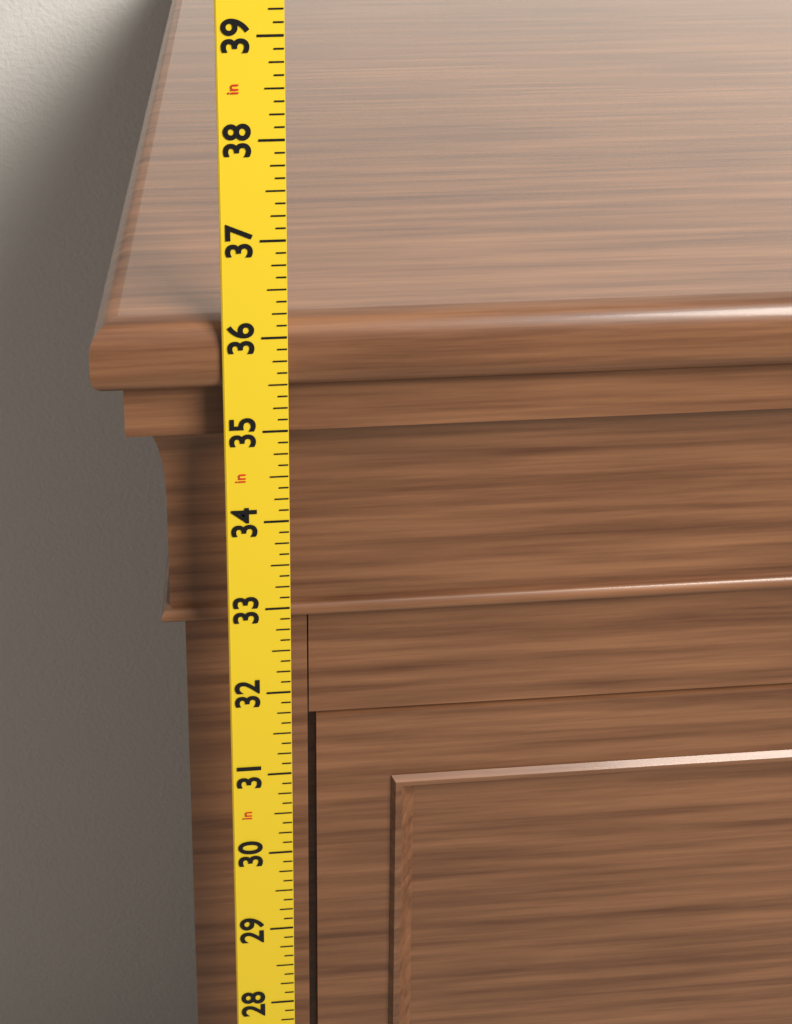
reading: 36.125 in
